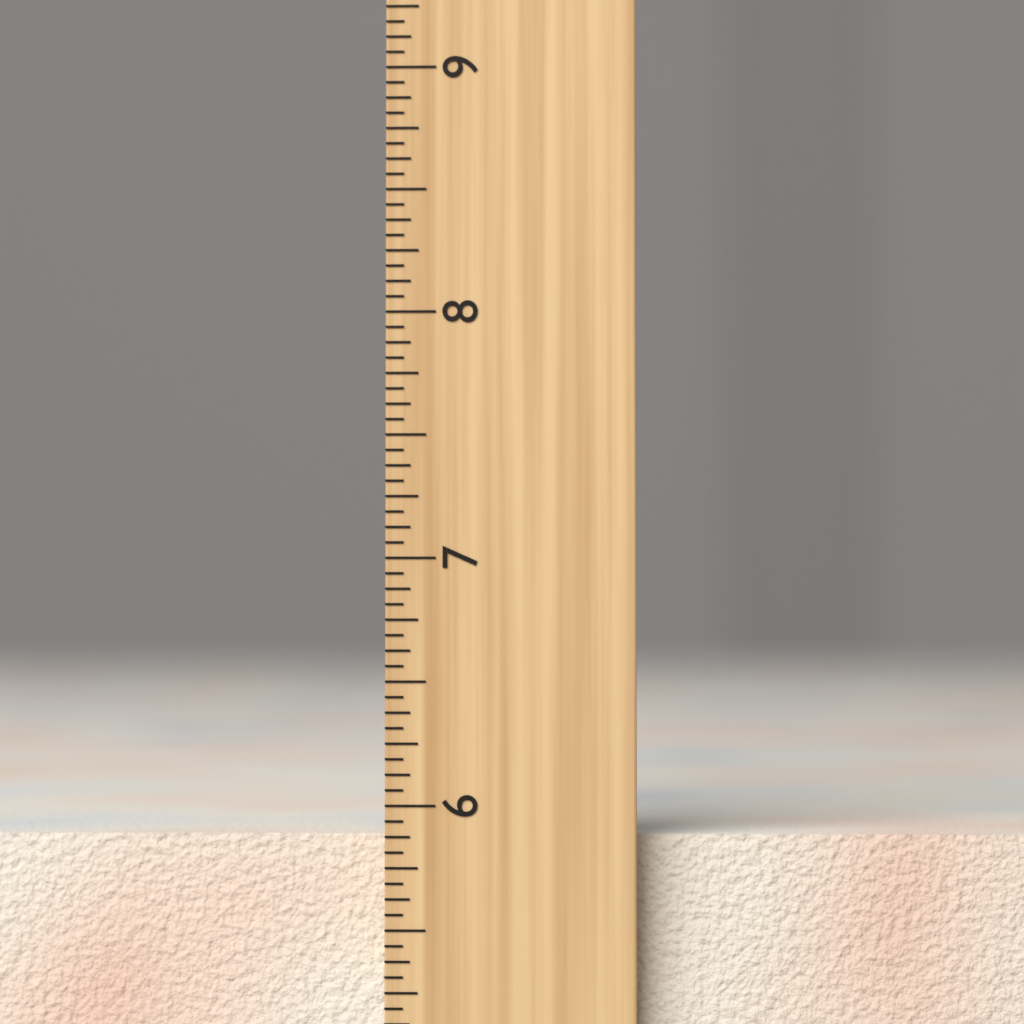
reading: 5.8750 inch
